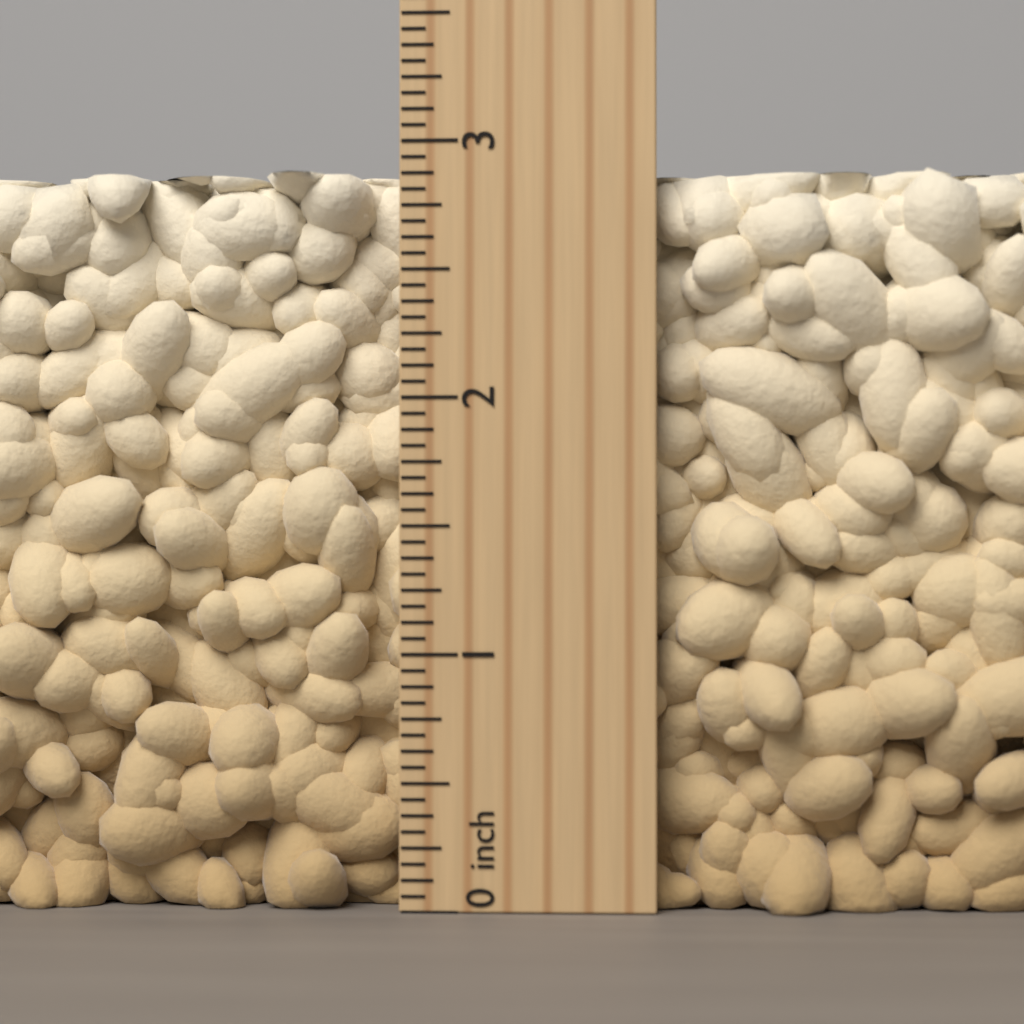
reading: 2.8750 inch
